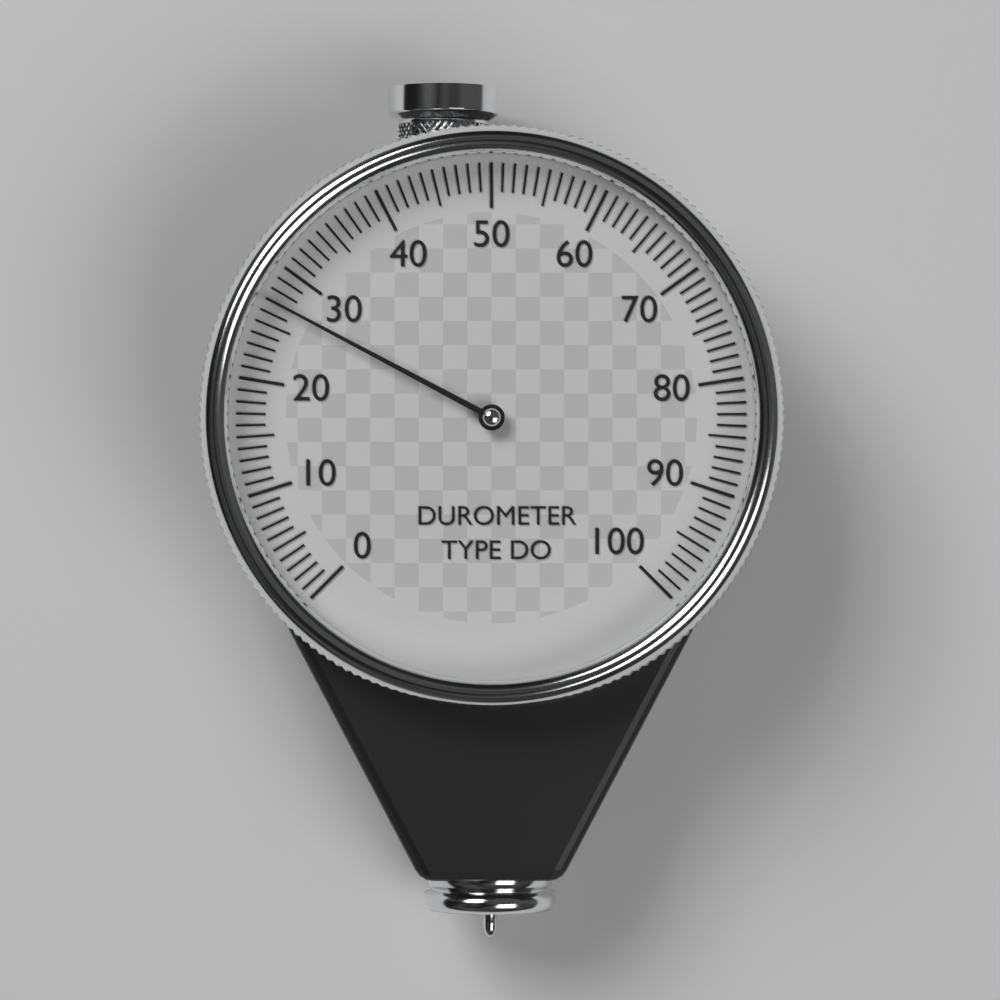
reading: 27 (no unit)
